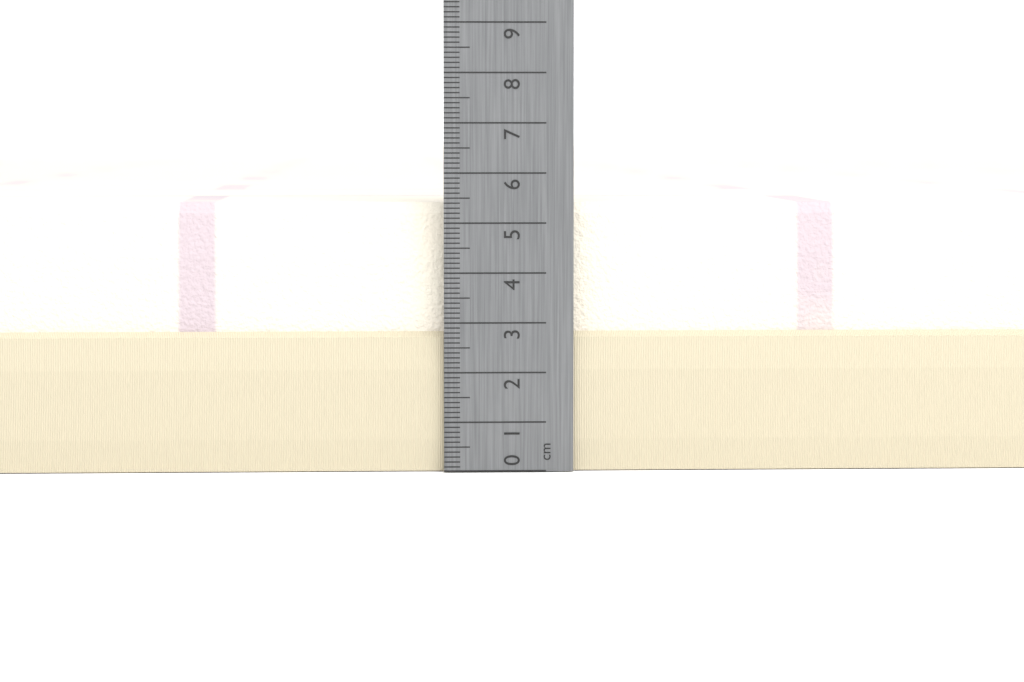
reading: 5.4 cm
